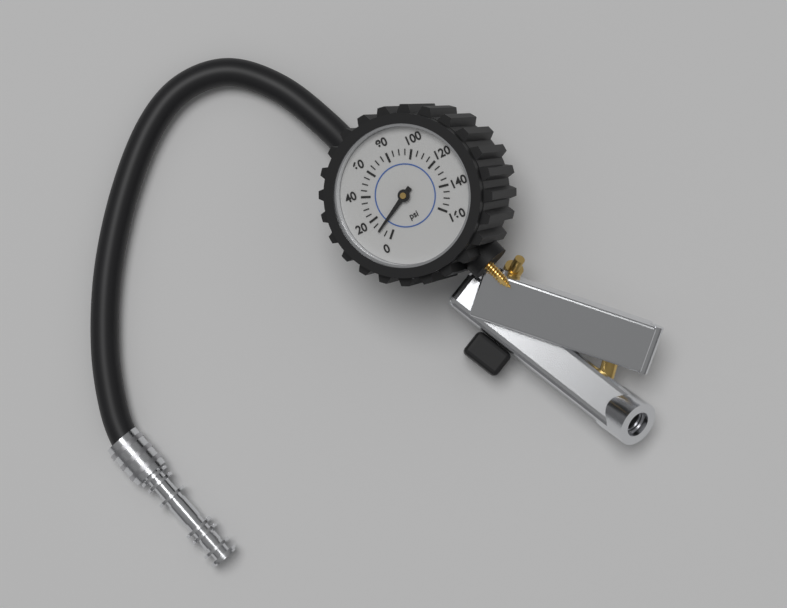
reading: 10 psi
